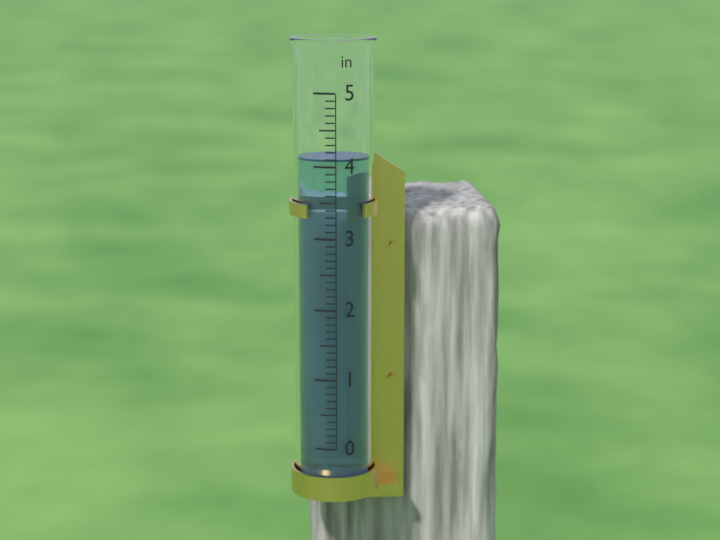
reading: 4.1 in
